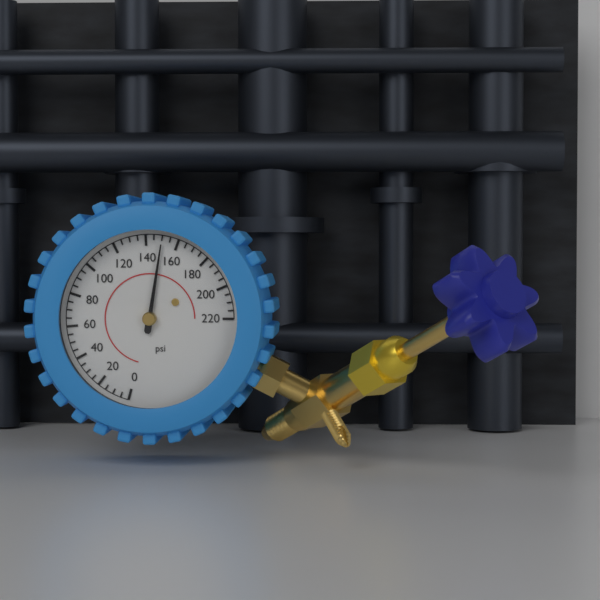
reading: 150 psi
